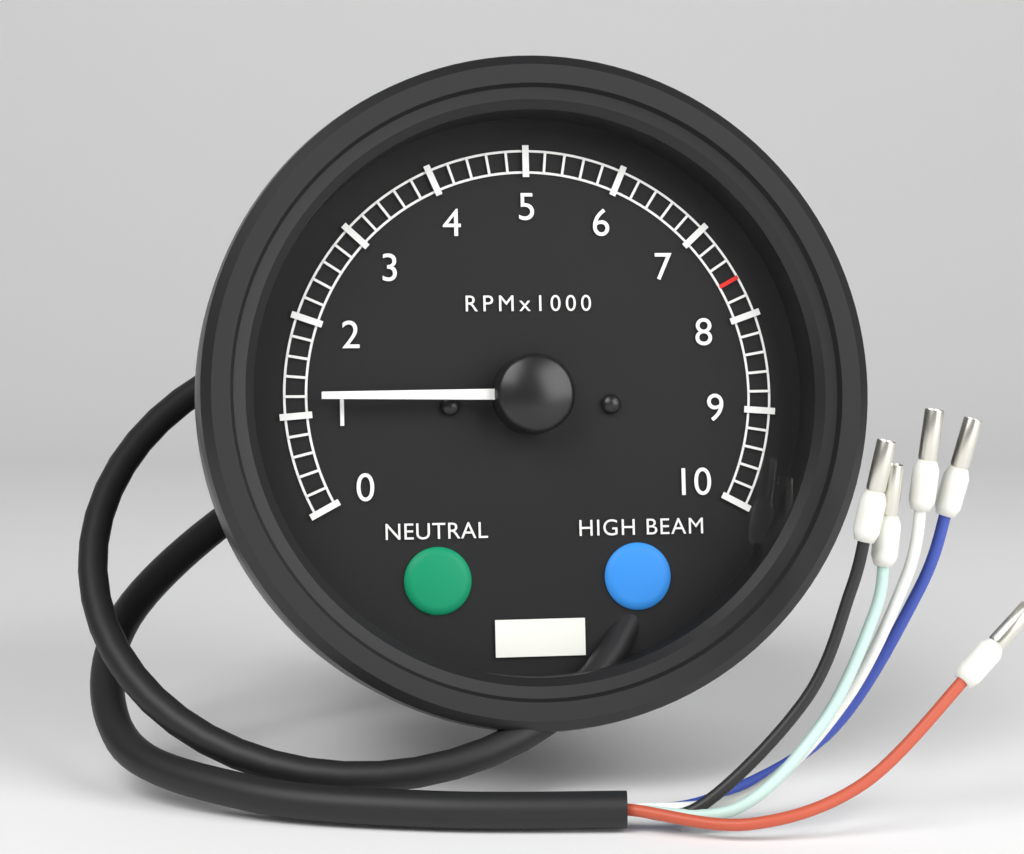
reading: 1200 RPM
